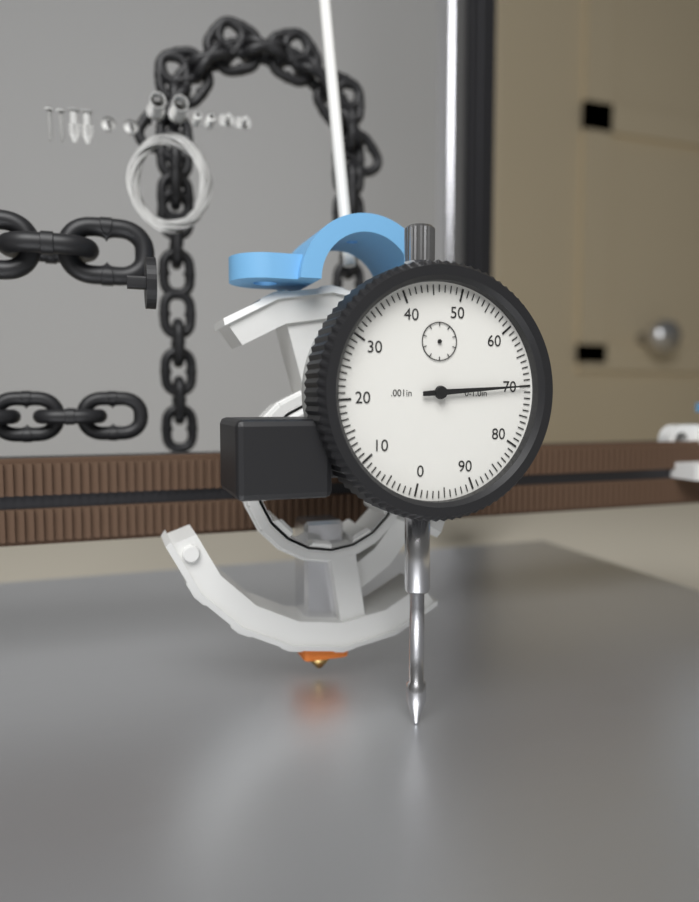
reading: 0.070 in
